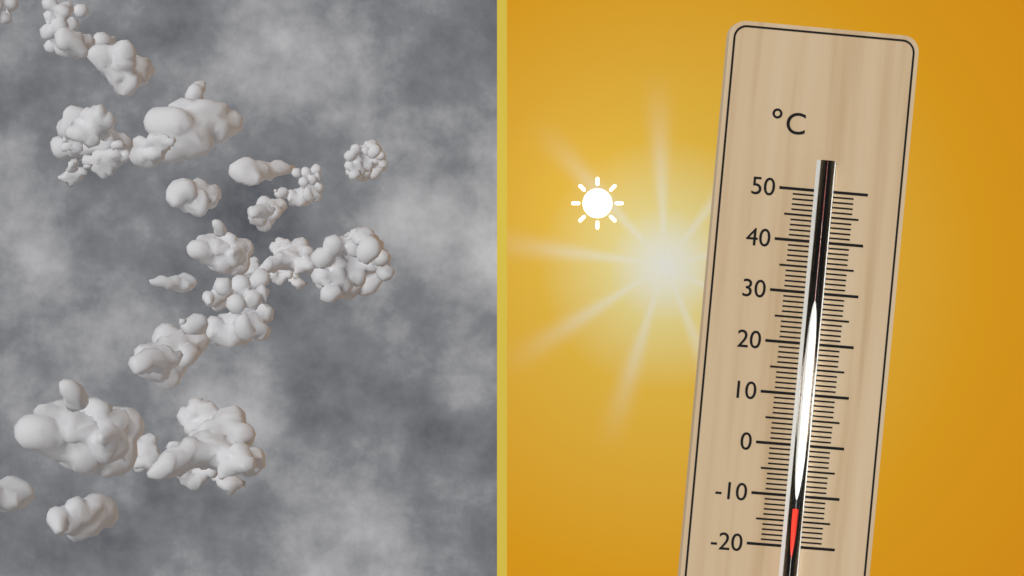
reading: -12 °C
